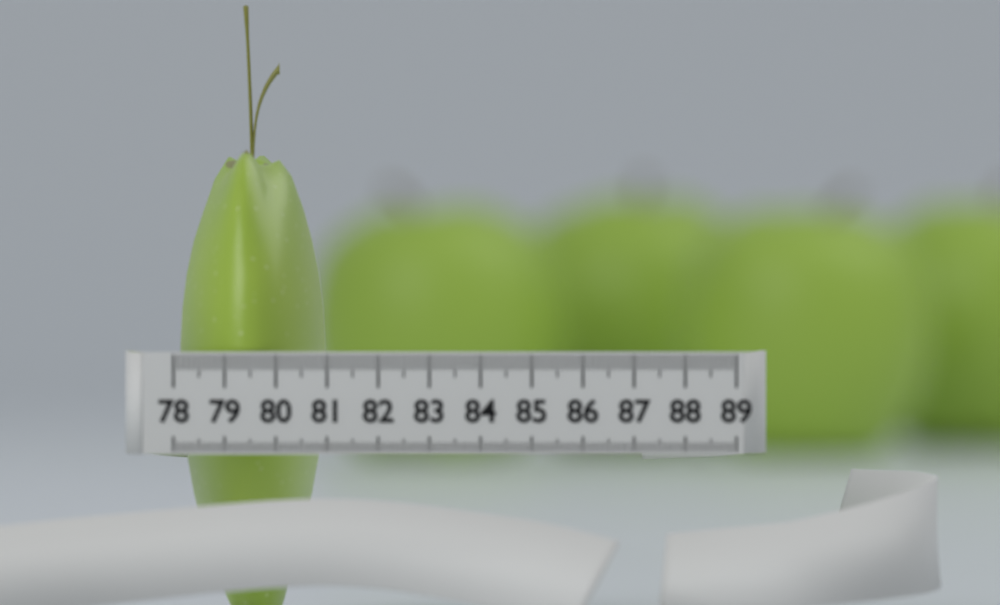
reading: 80.9 (no unit)
